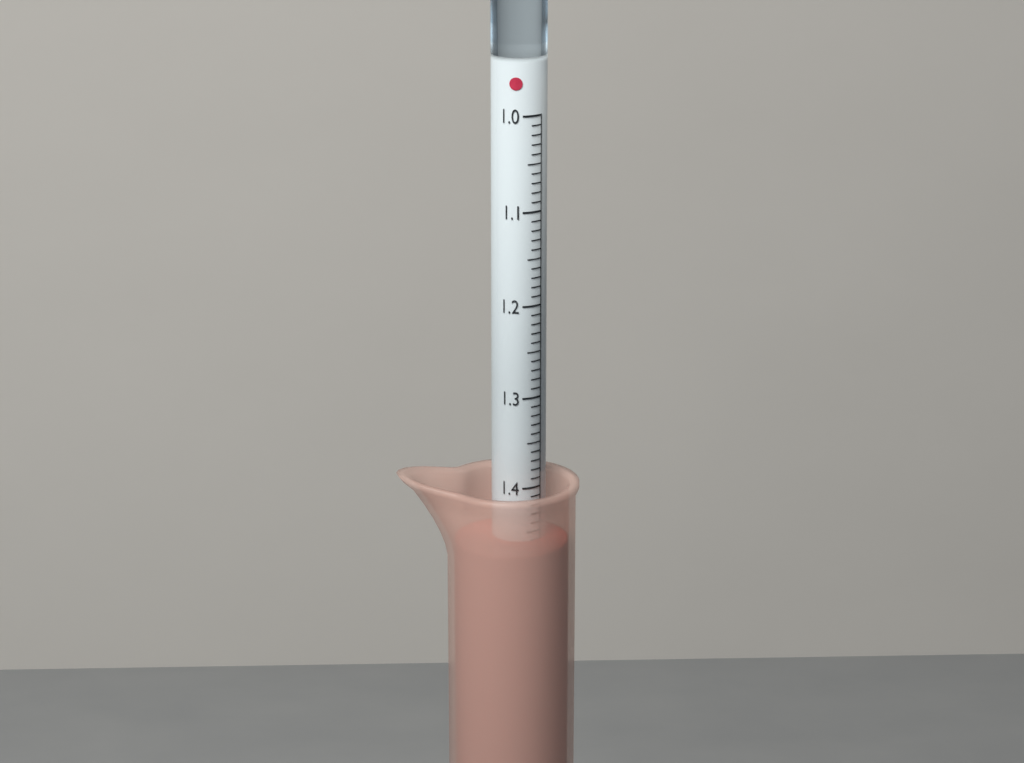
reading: 1.46 (no unit)
